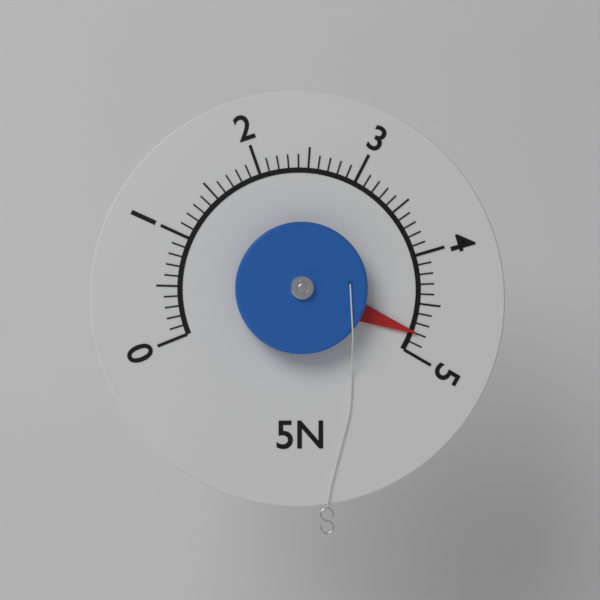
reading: 4.8 N
